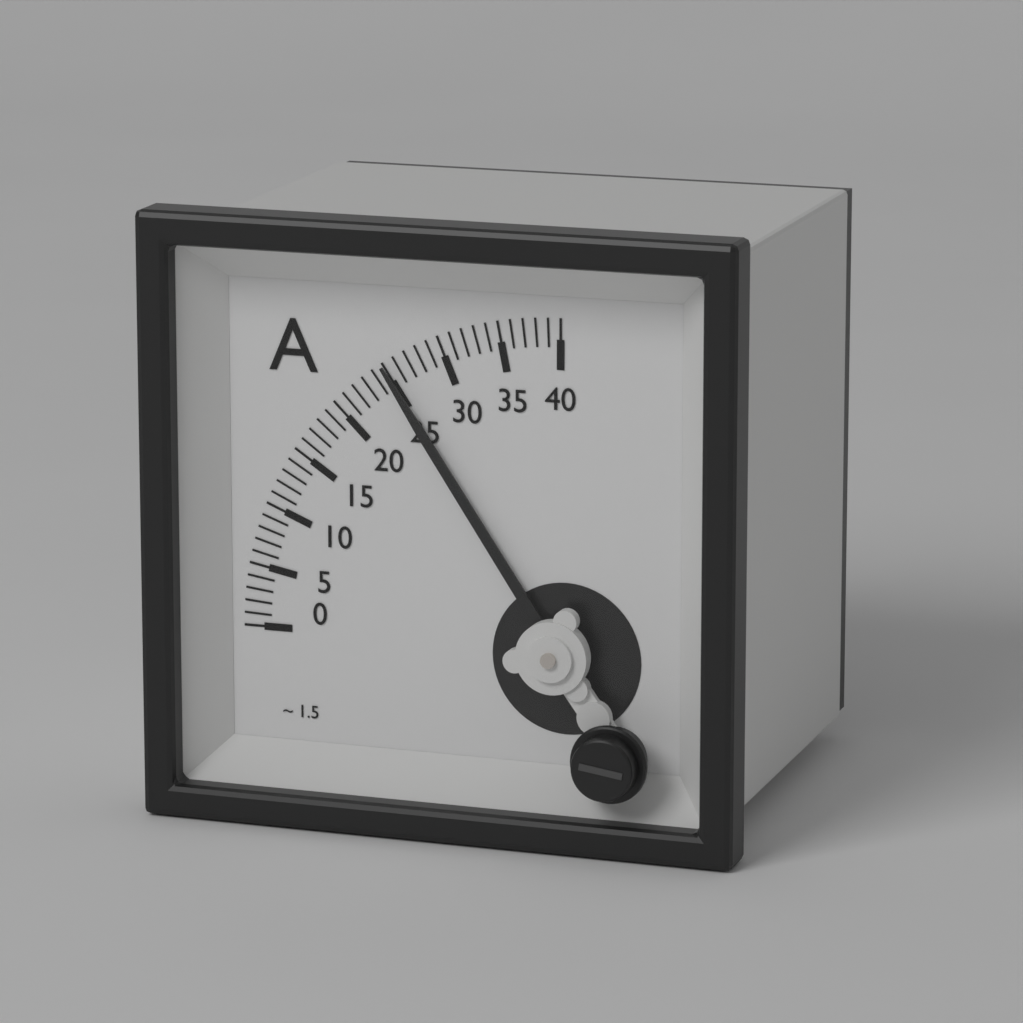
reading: 25 A
